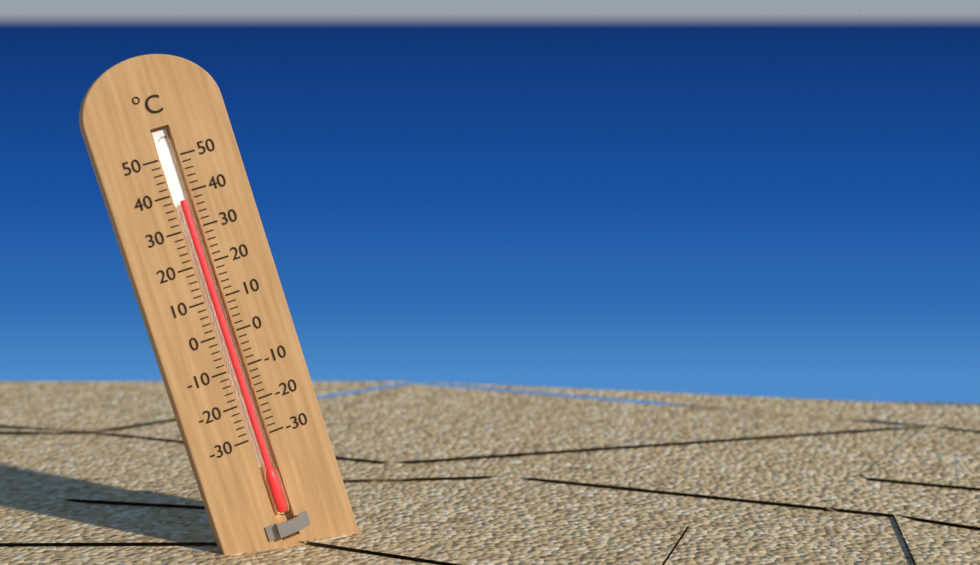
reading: 38 °C
